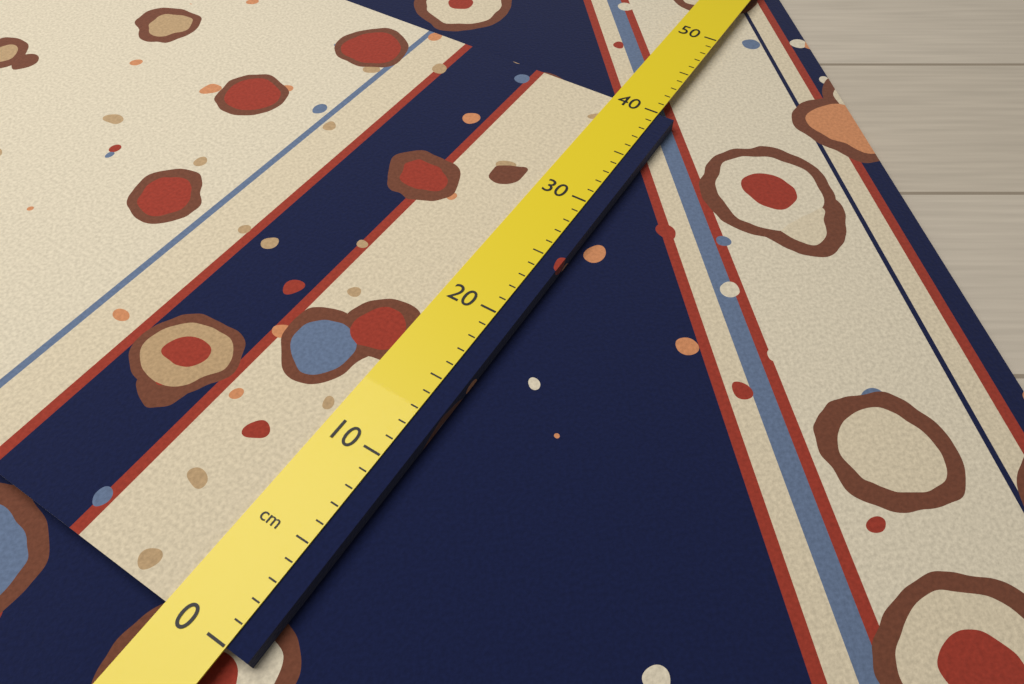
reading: 40 cm
